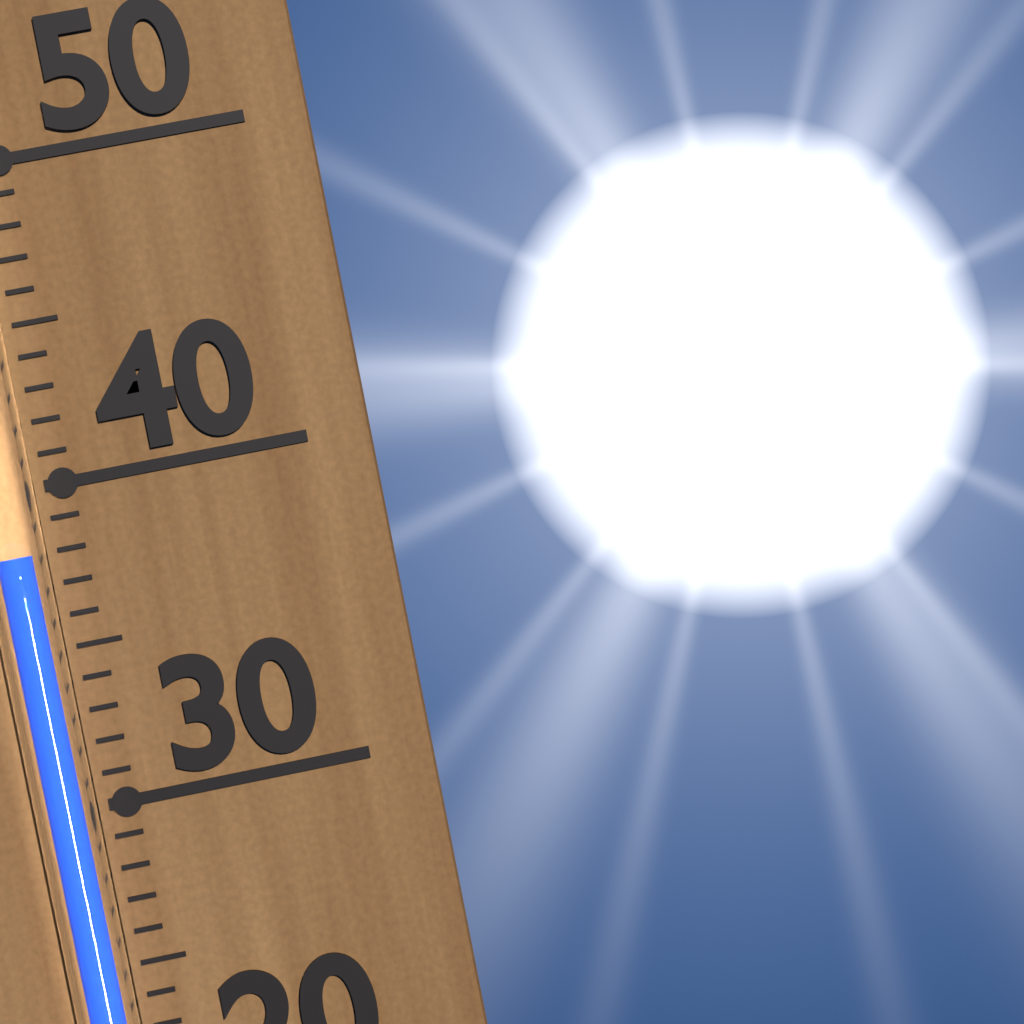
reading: 38 (no unit)
